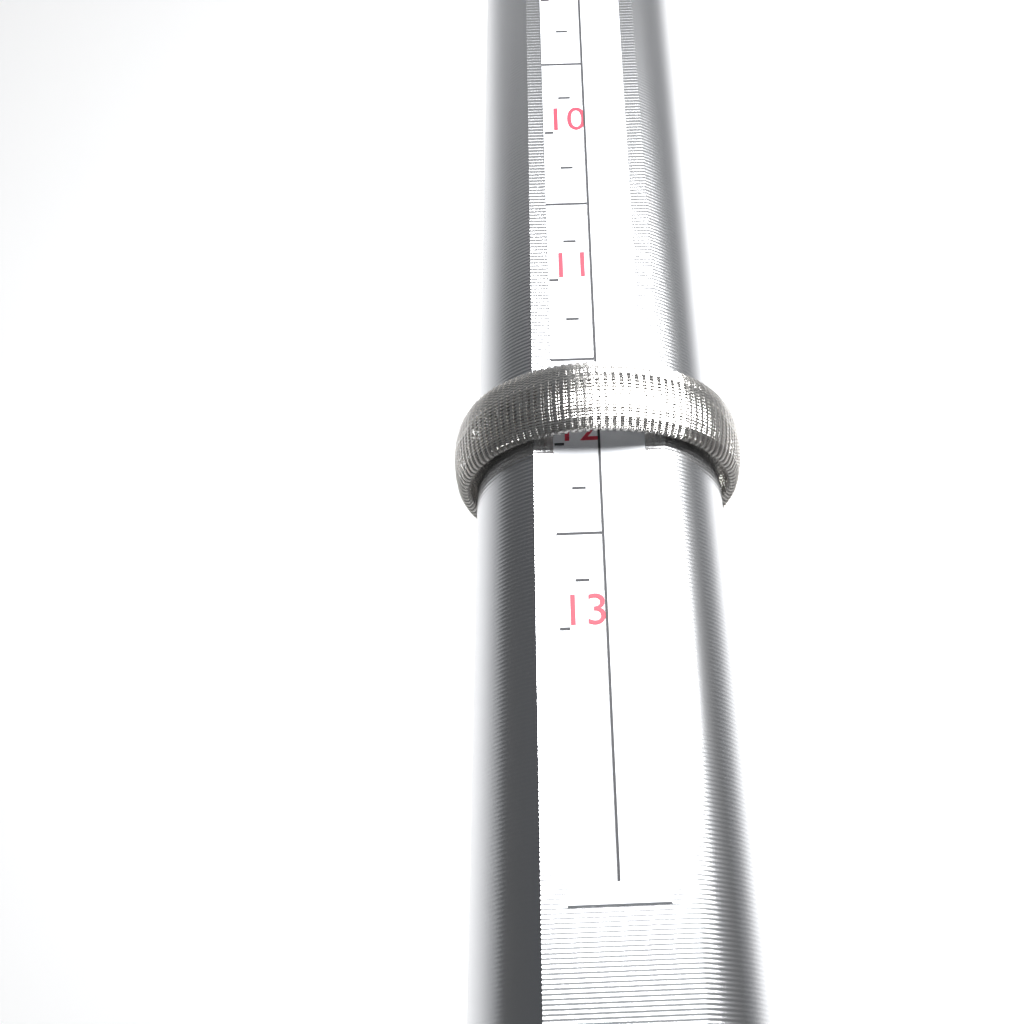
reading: 12.00 (no unit)
